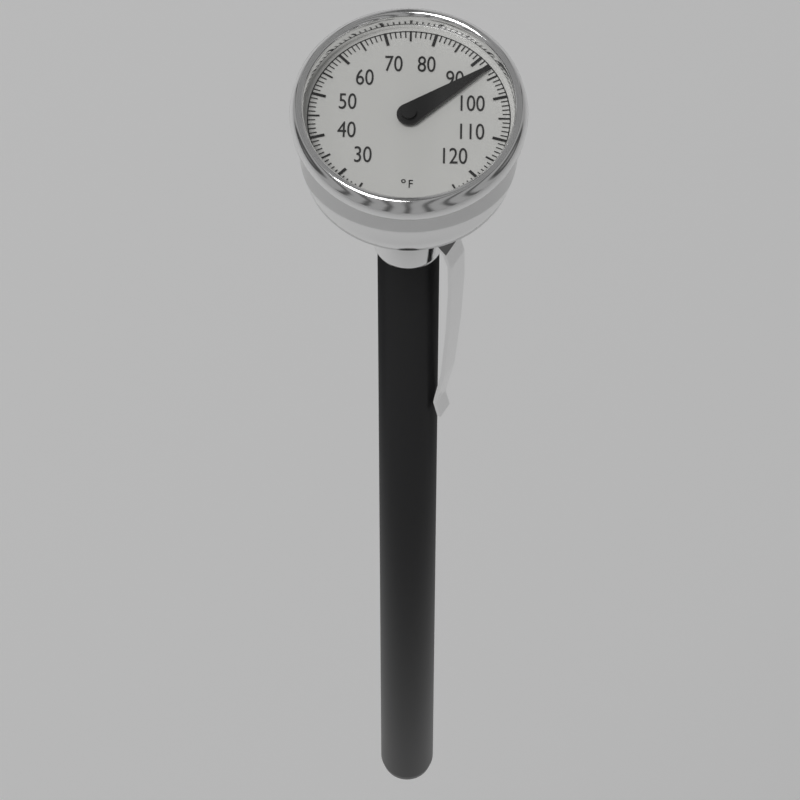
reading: 93 °F
